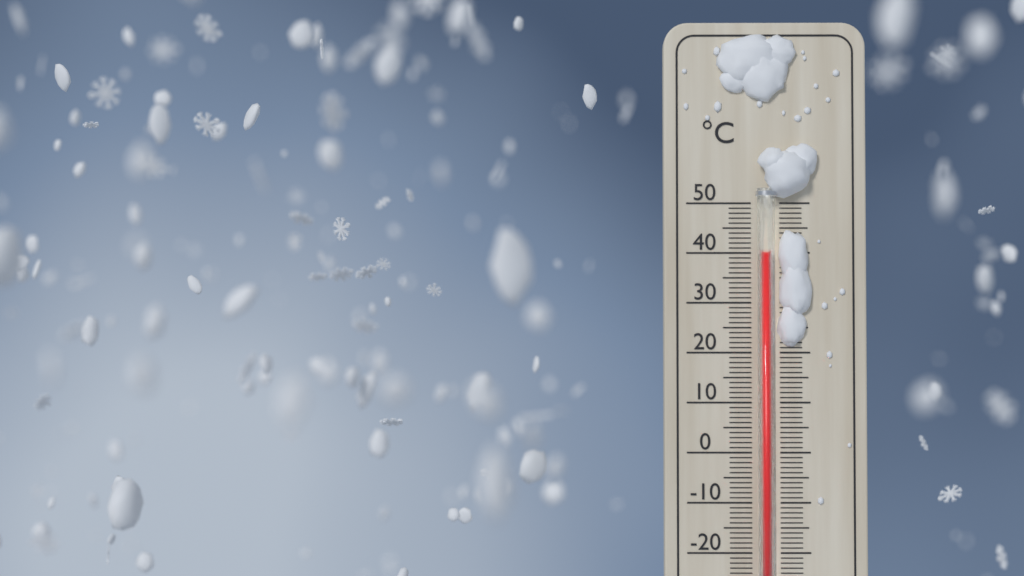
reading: 40 °C
